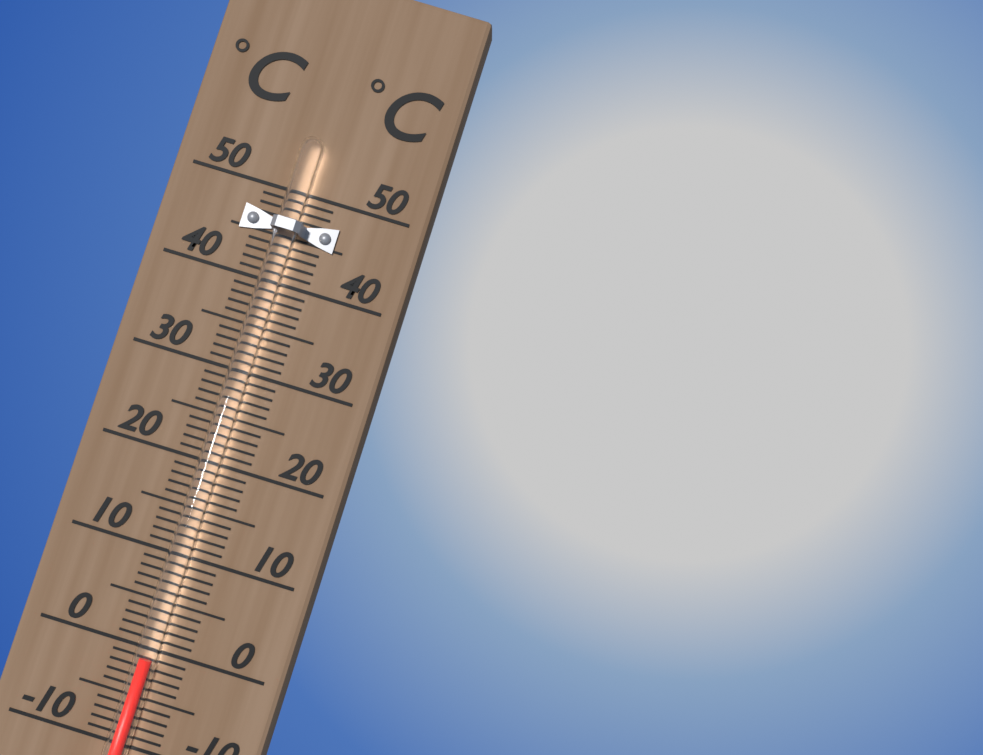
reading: -1 °C
